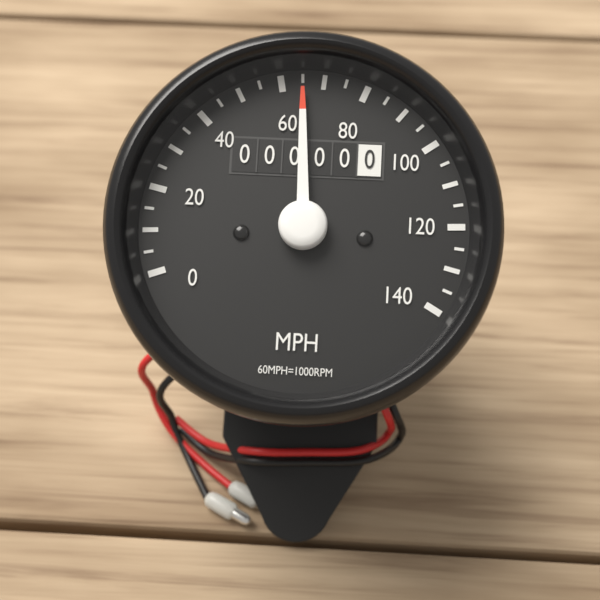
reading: 65 MPH
